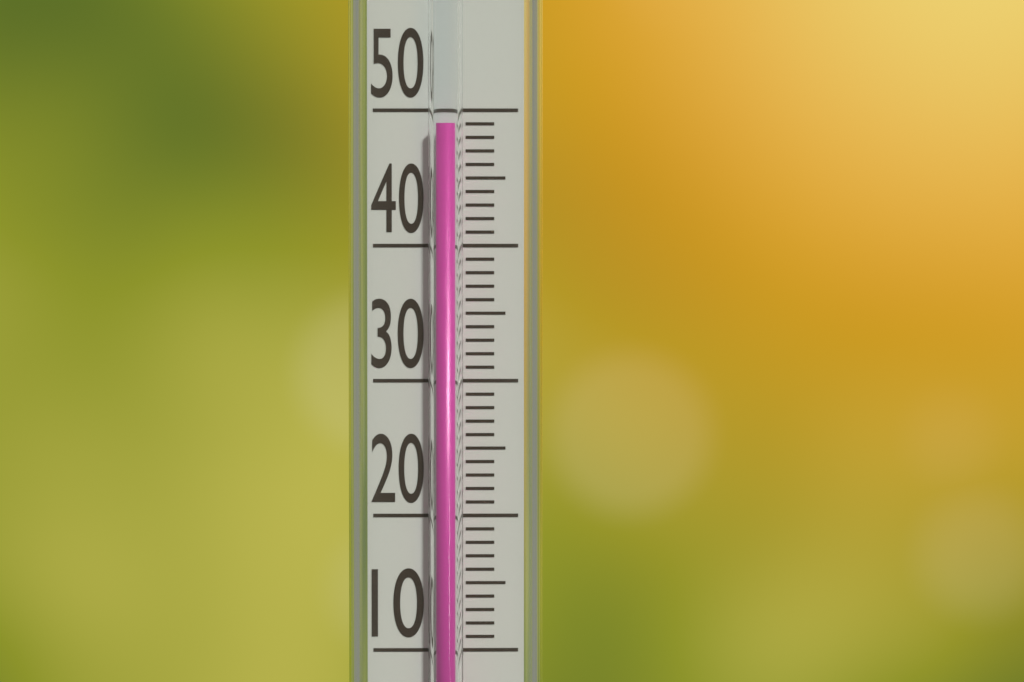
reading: 49 (no unit)
